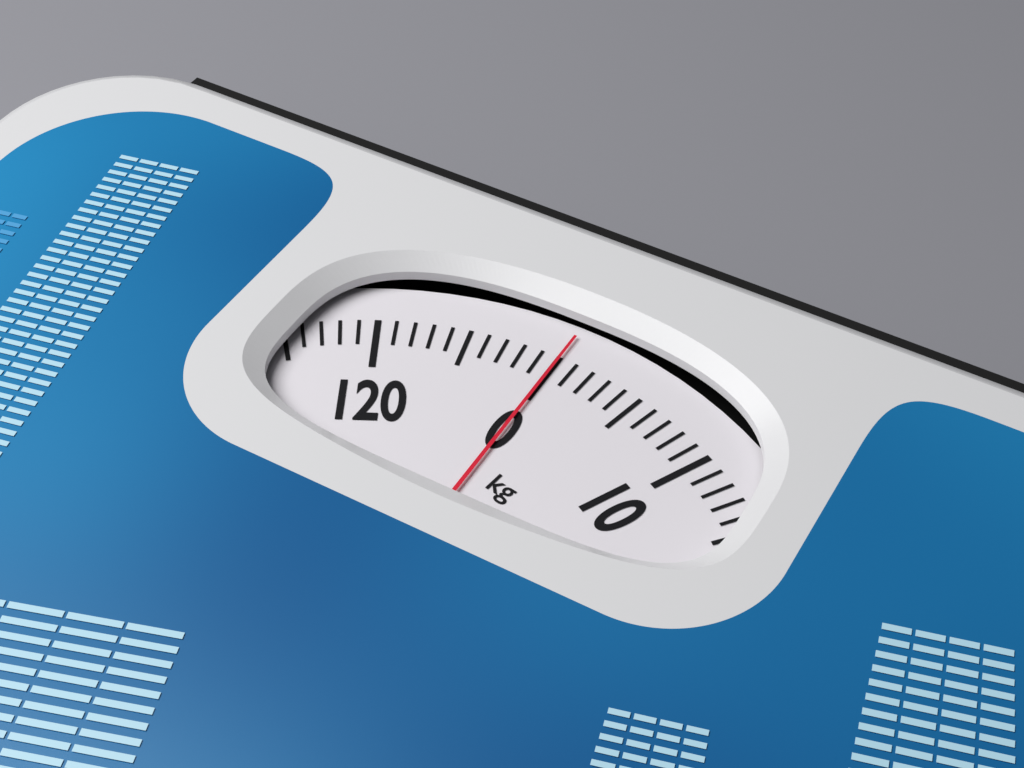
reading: 0 kg
